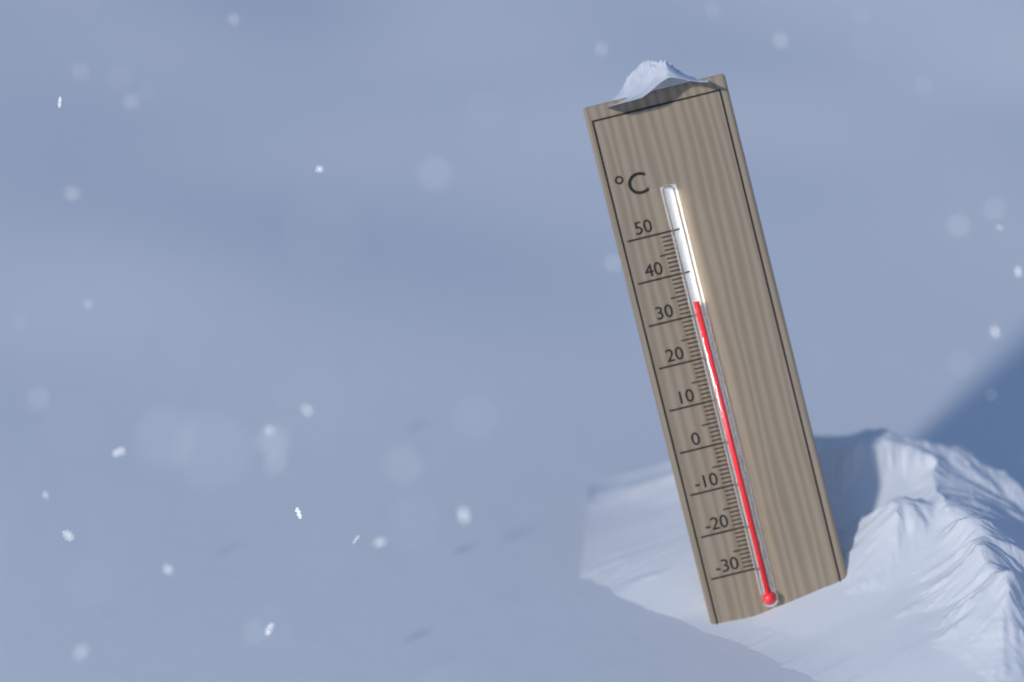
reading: 33 °C
